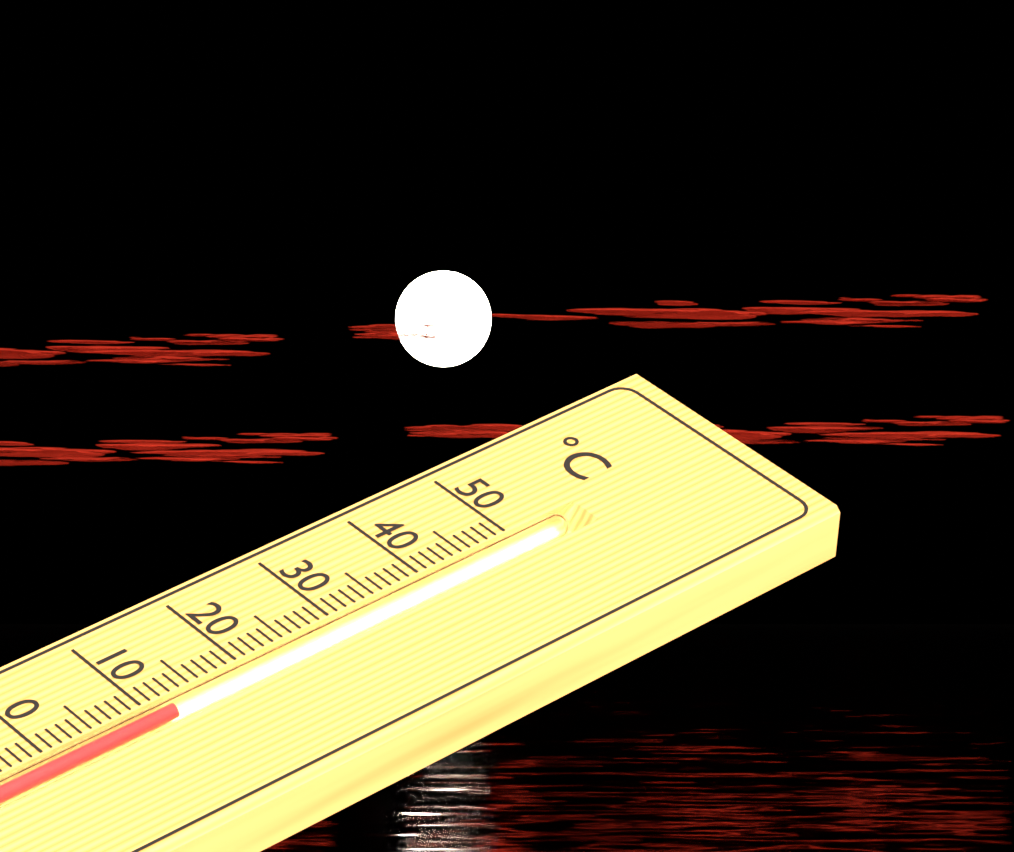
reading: 12 °C
